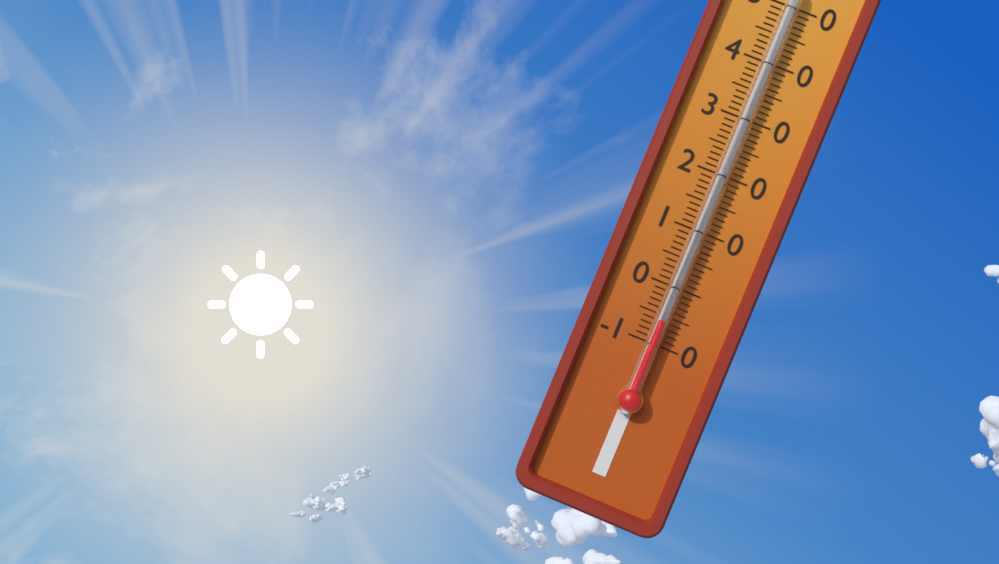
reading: -6 °C
